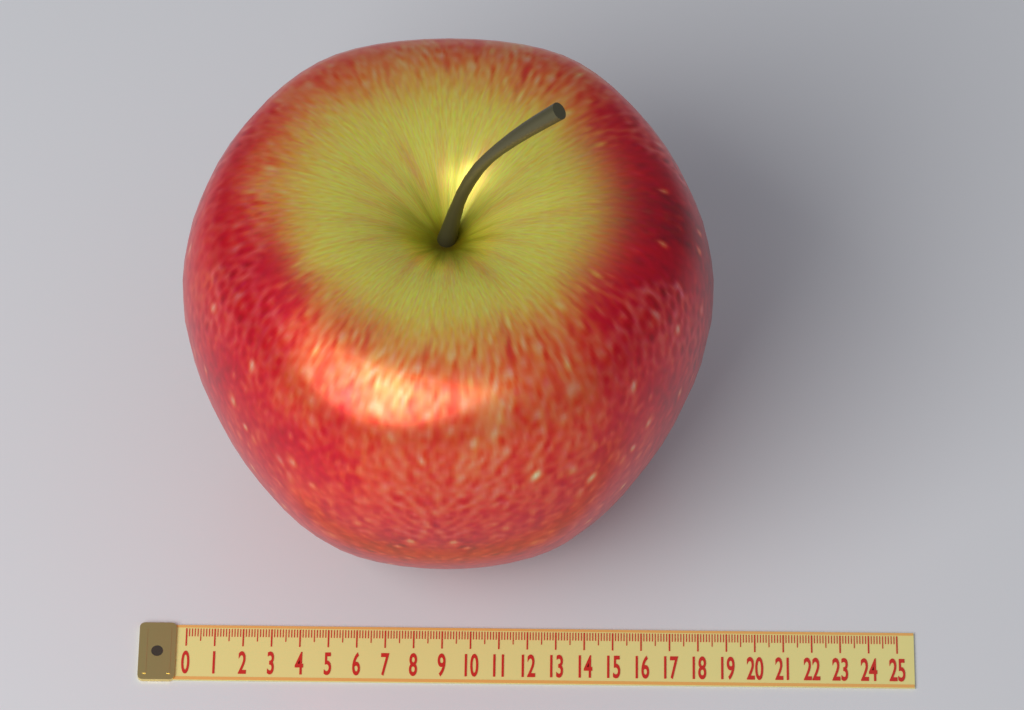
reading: 18.3 (no unit)
